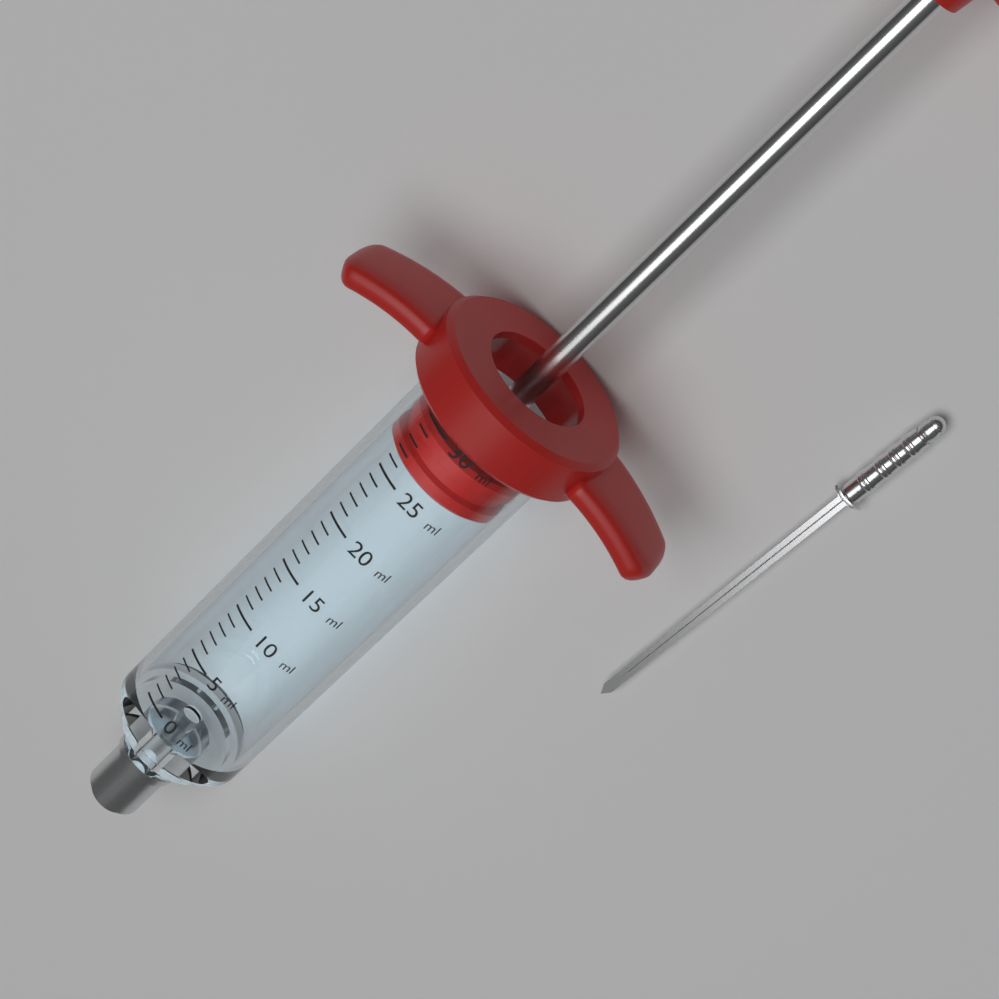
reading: 26 ml
